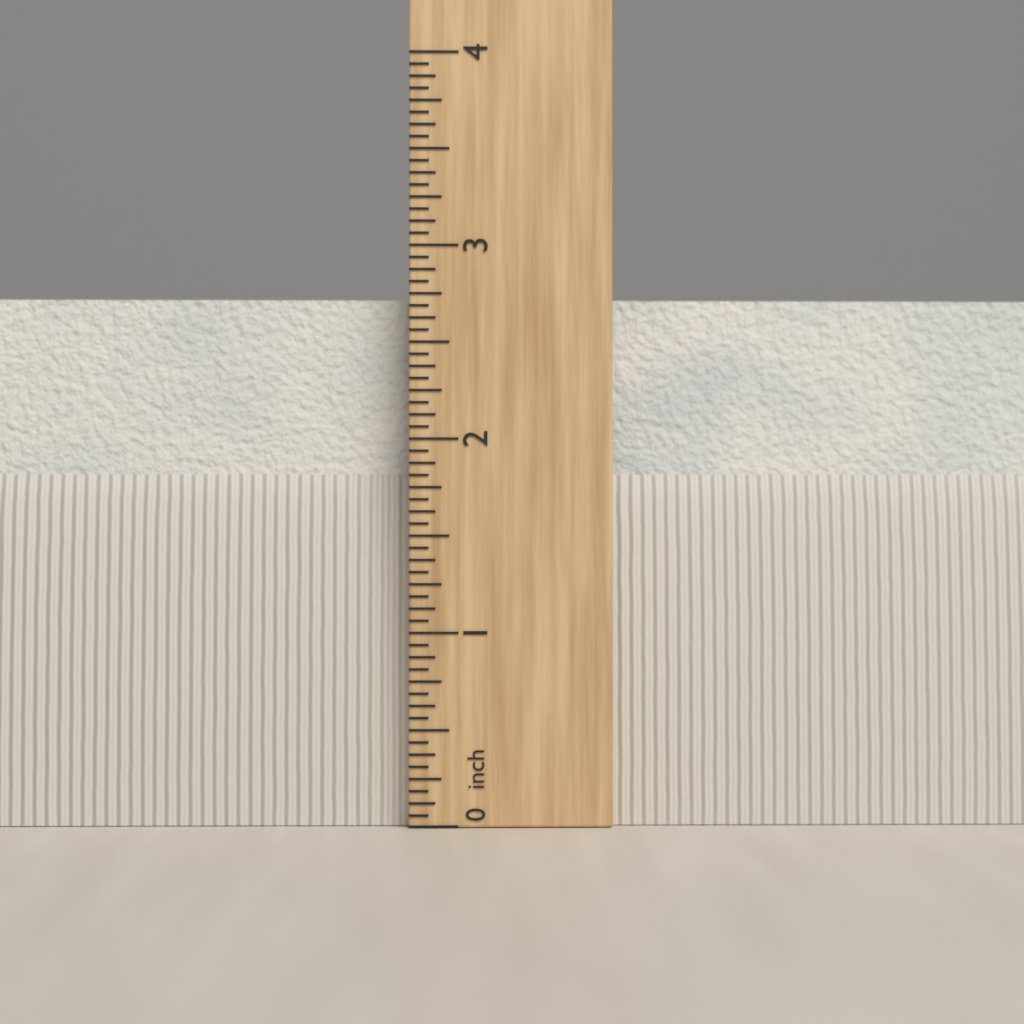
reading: 2.7500 in
